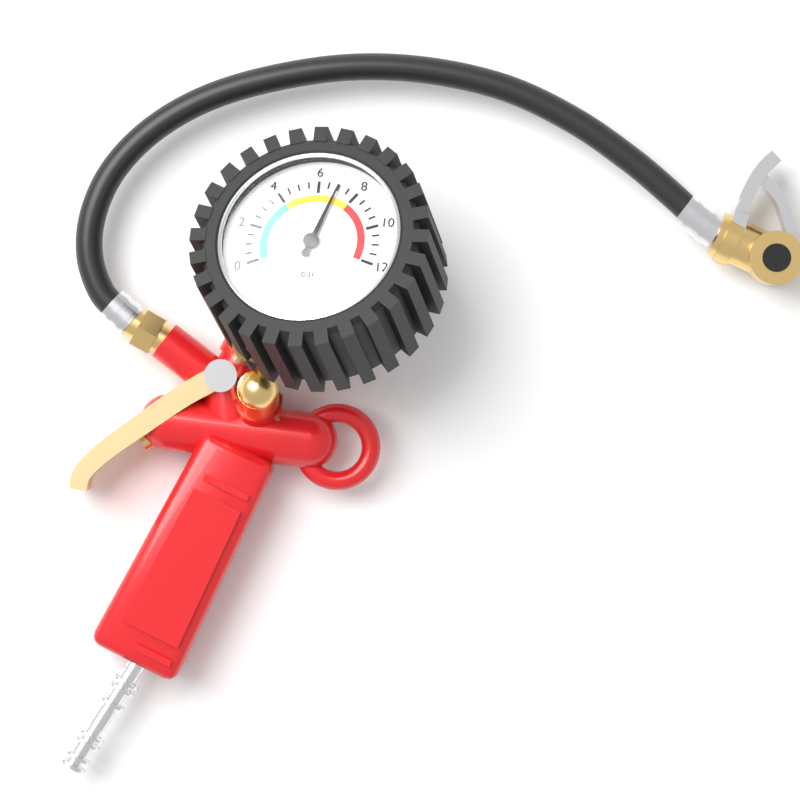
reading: 7.0 bar
